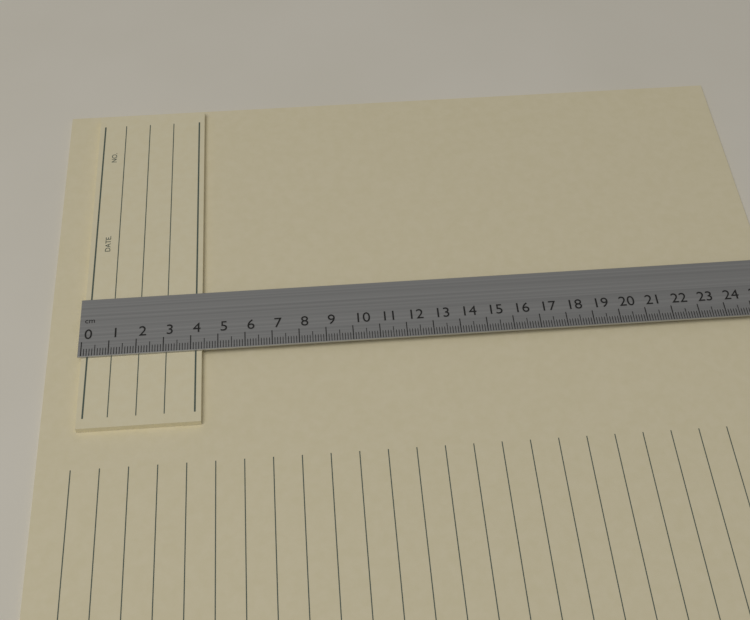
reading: 4.4 cm
